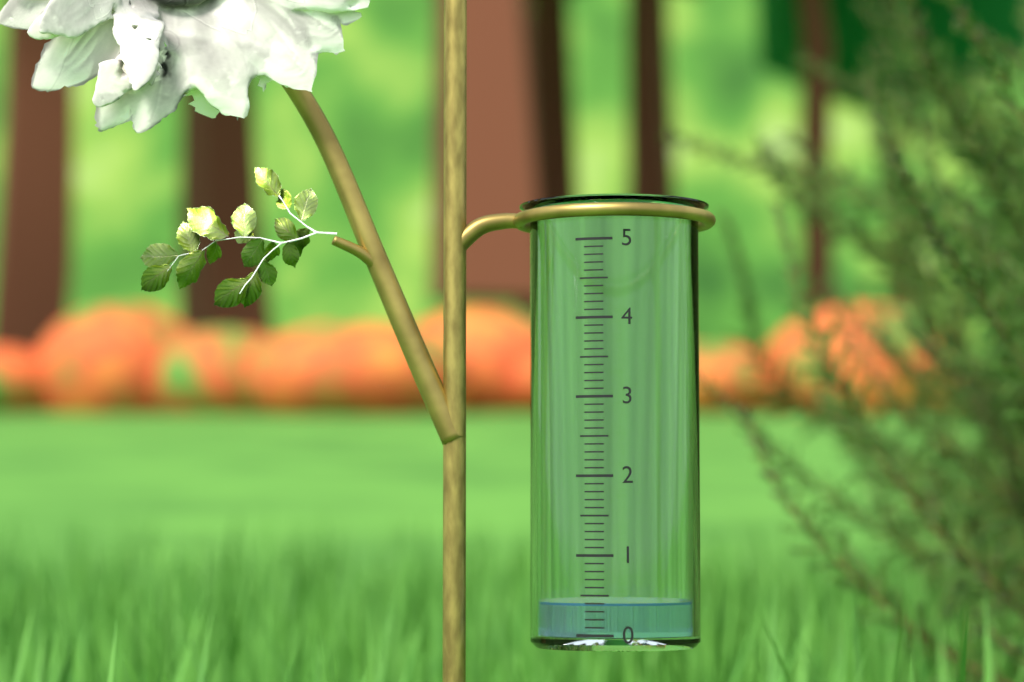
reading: 0.4 (no unit)
